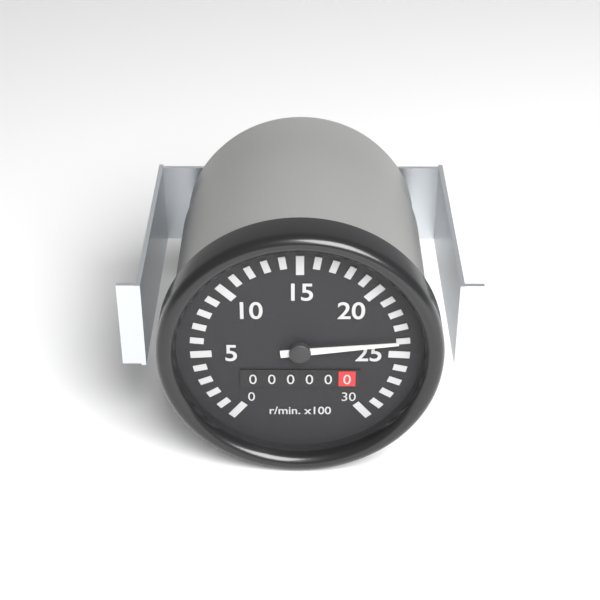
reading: 2400 r/min
